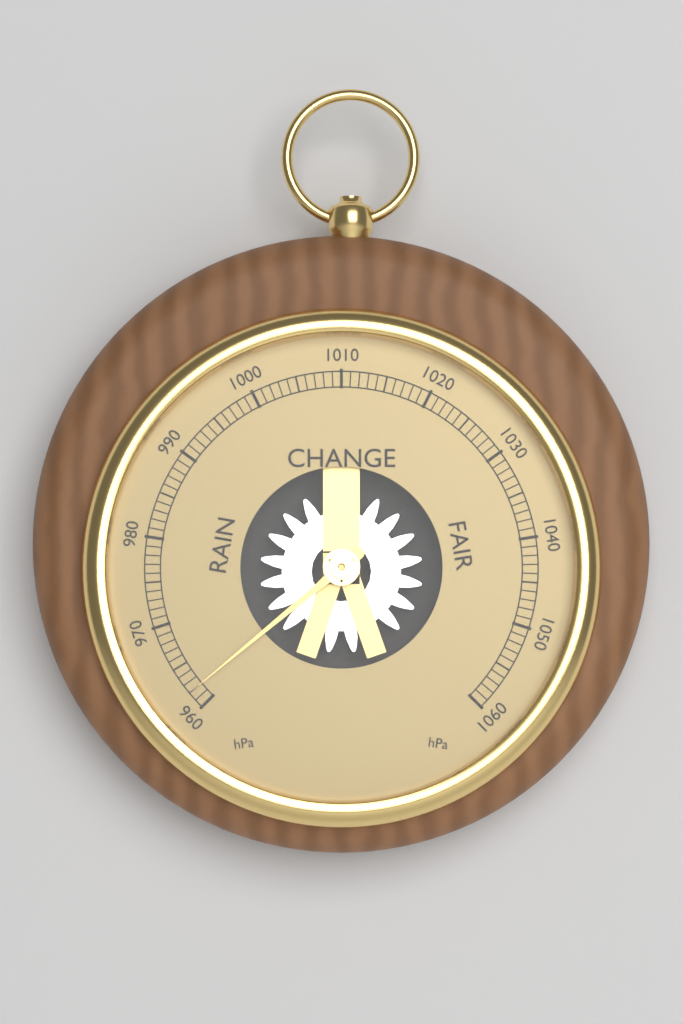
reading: 962 hPa
